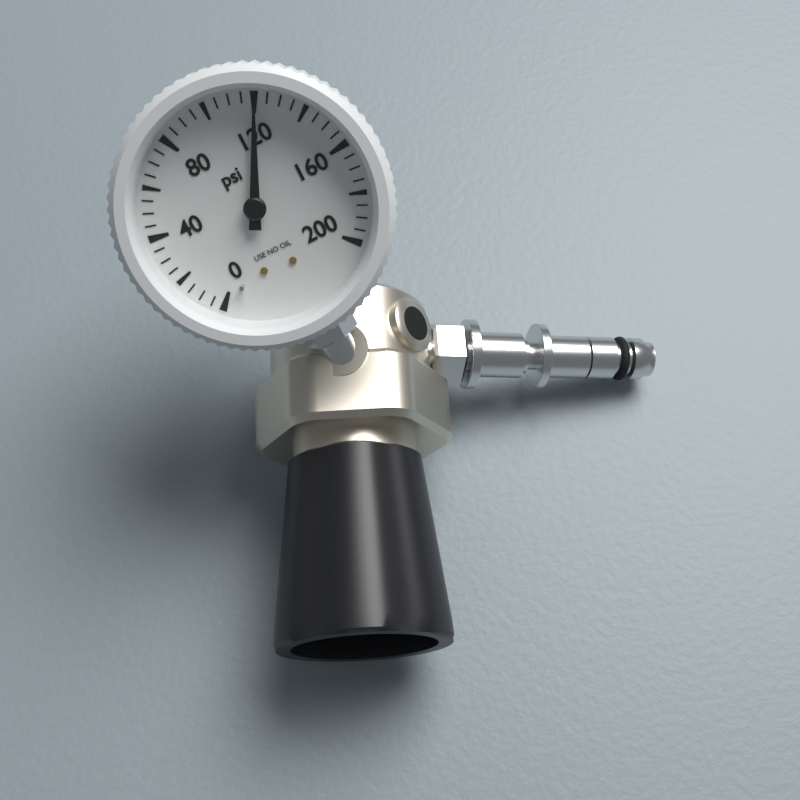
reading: 120 psi
